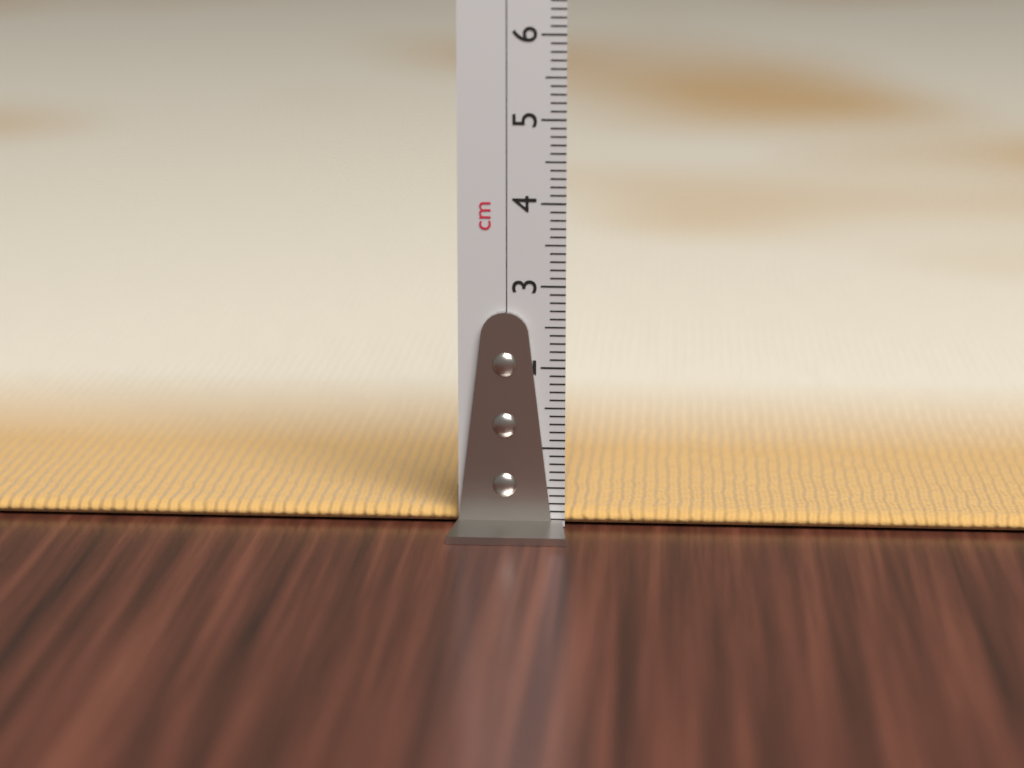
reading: 0.2 cm
